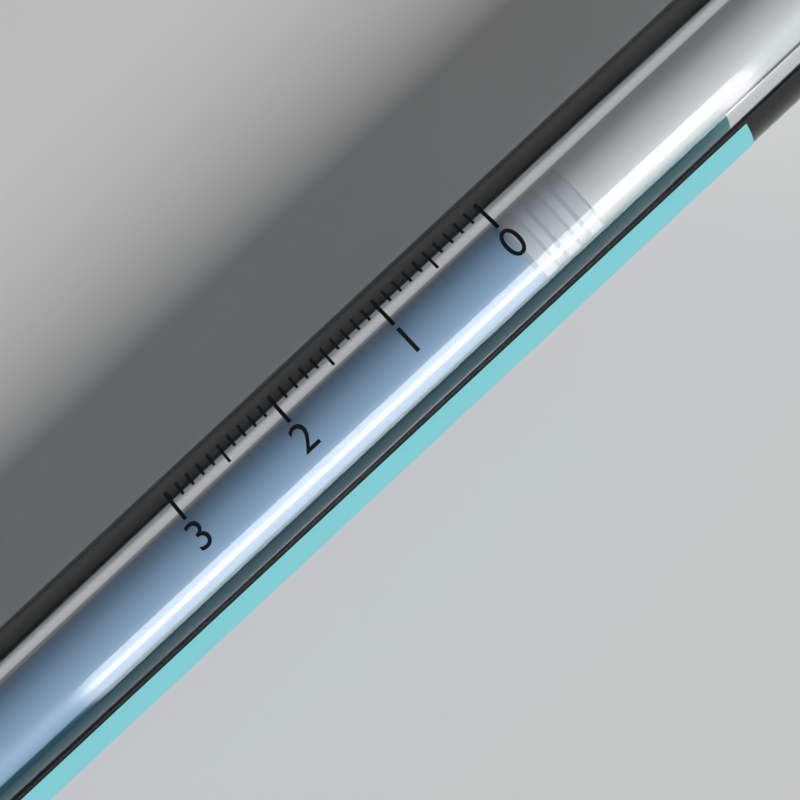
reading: 0.0 (no unit)
